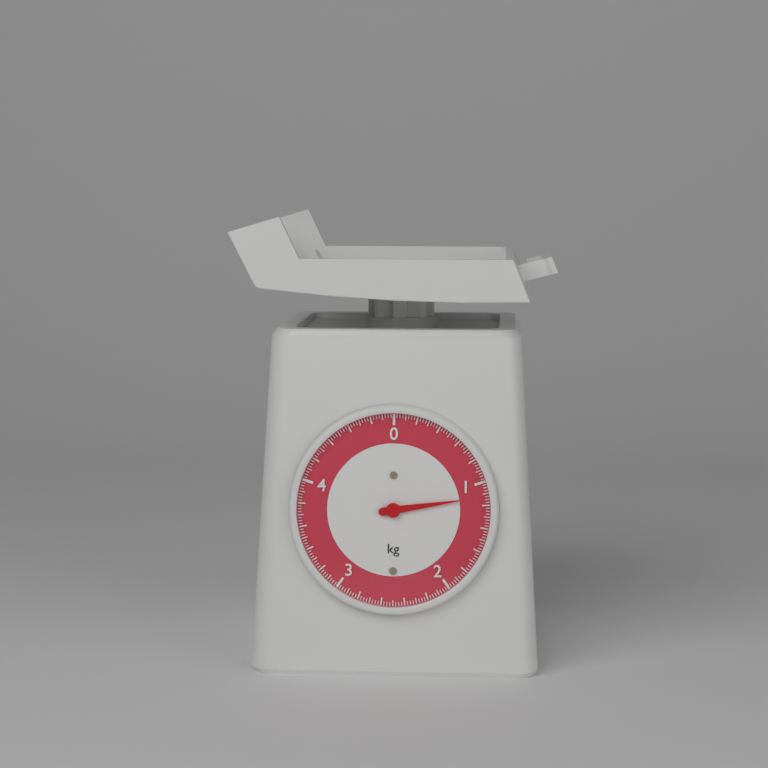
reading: 1.125 kg
